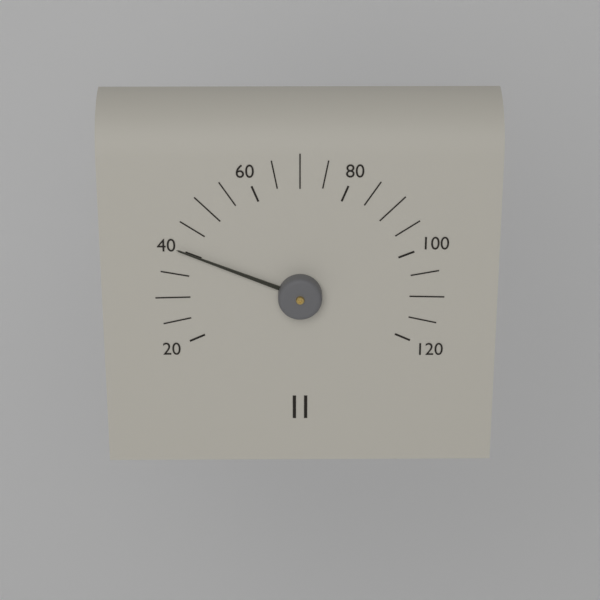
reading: 40 (no unit)
